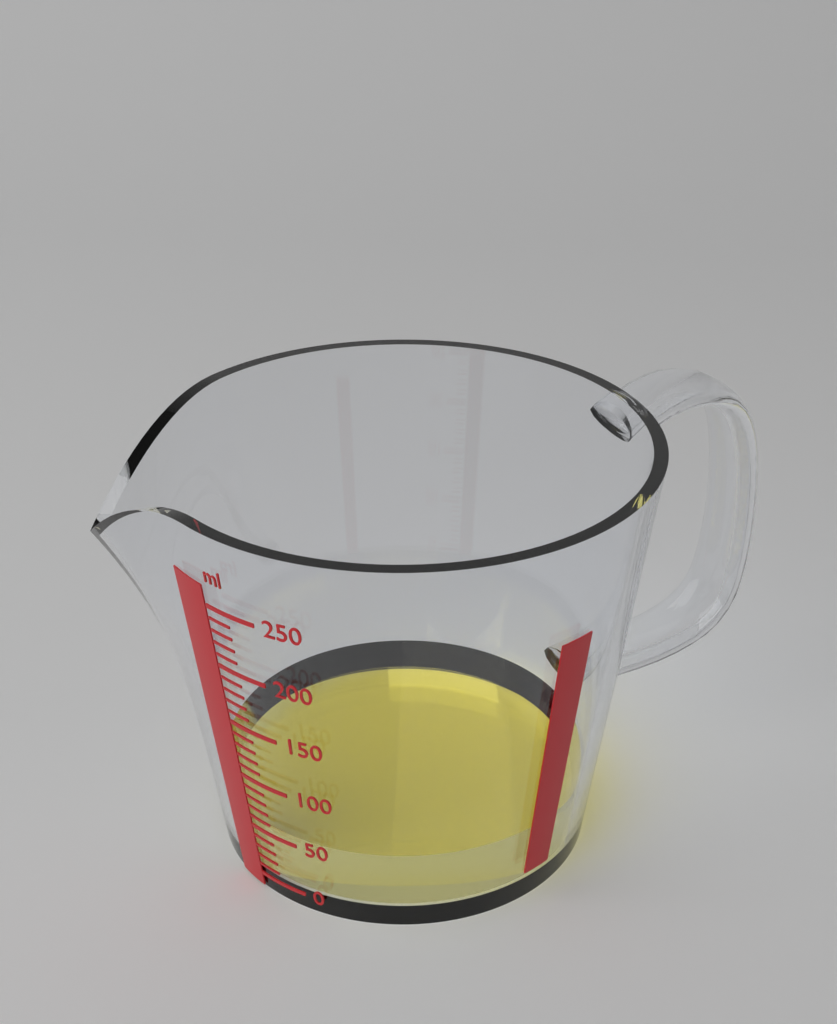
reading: 50 ml
